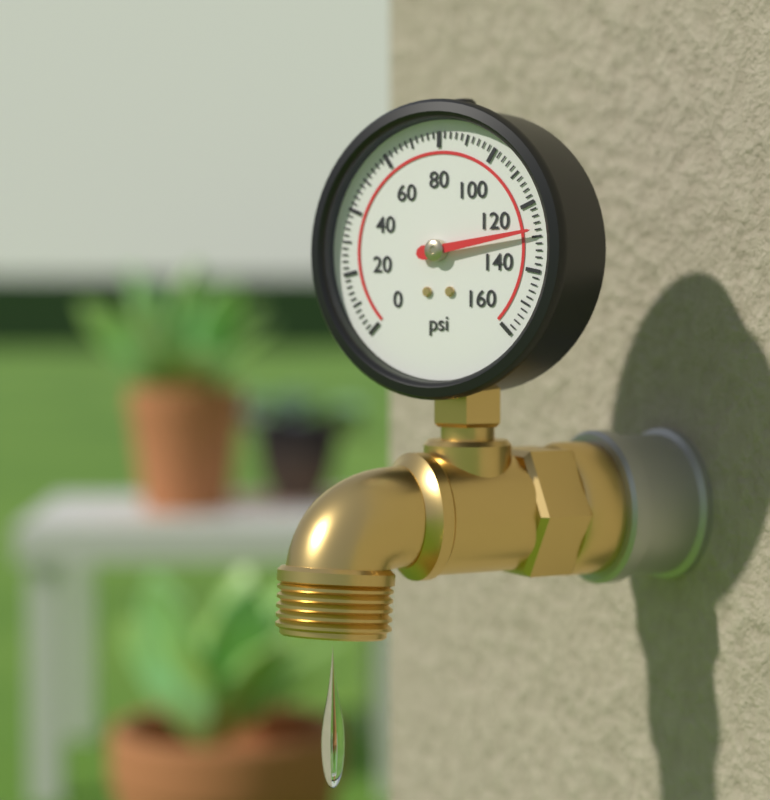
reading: 128 psi
